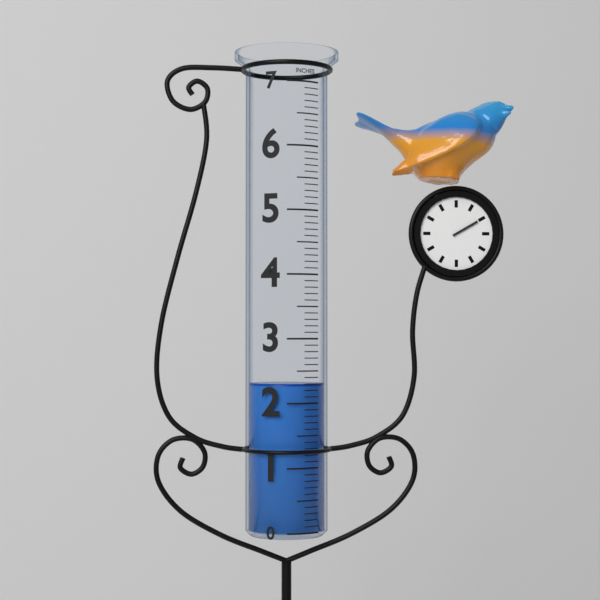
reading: 2.3 in
